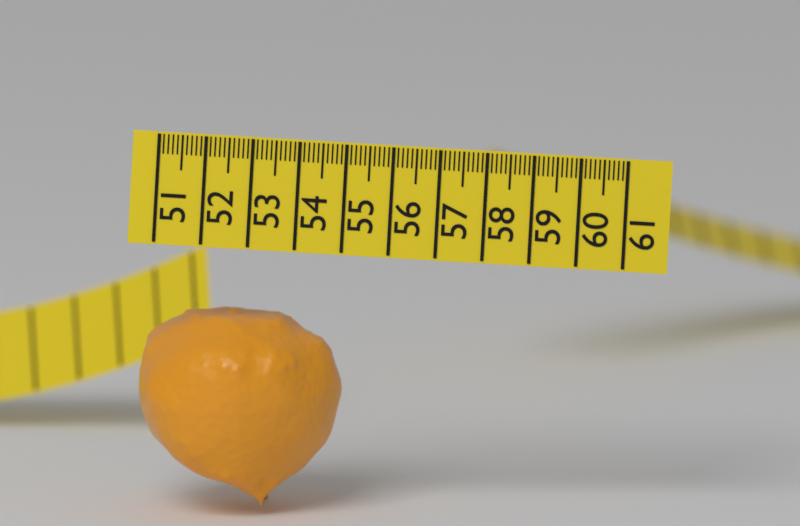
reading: 55.3 (no unit)
